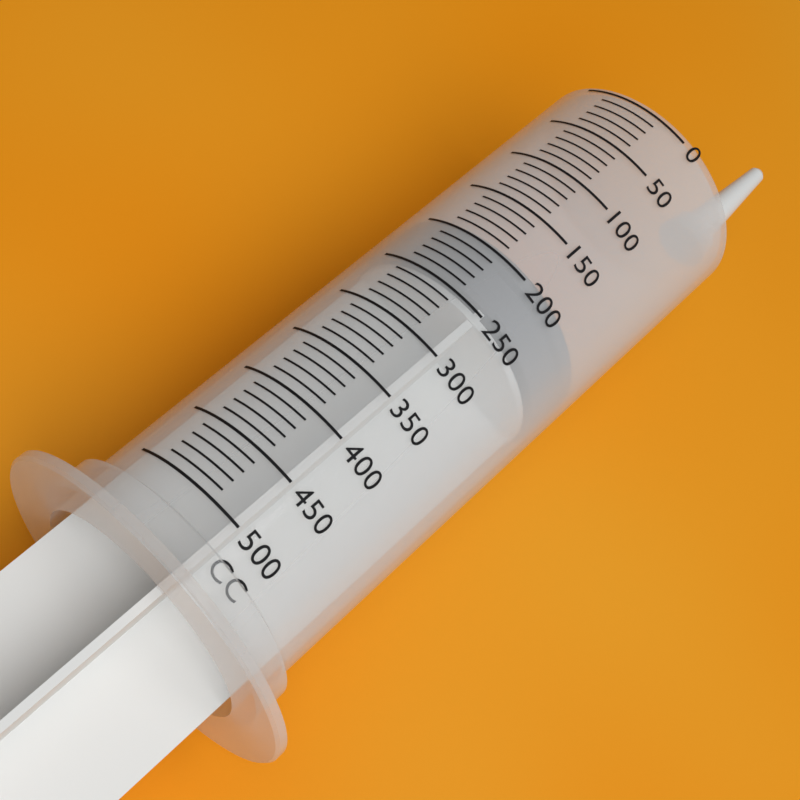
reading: 190 cc
